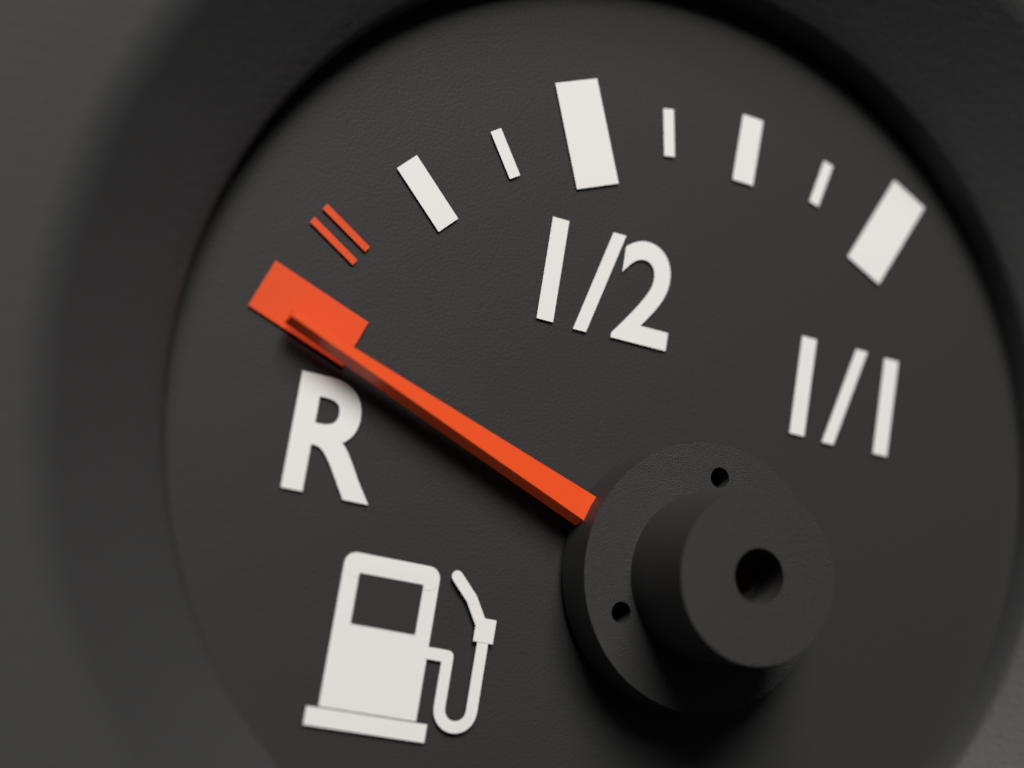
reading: 0.000 (no unit)
